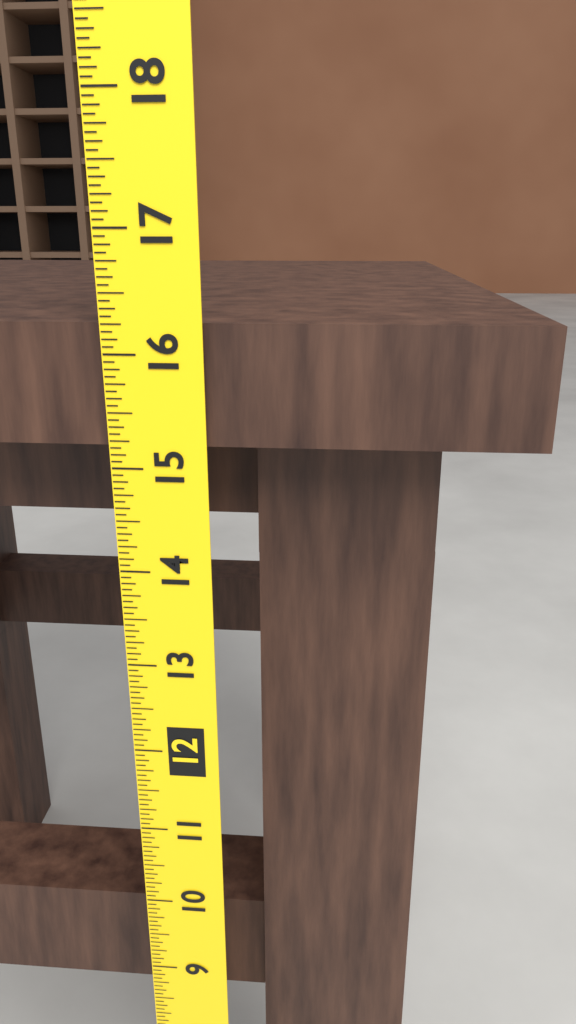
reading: 16.2500 (no unit)
